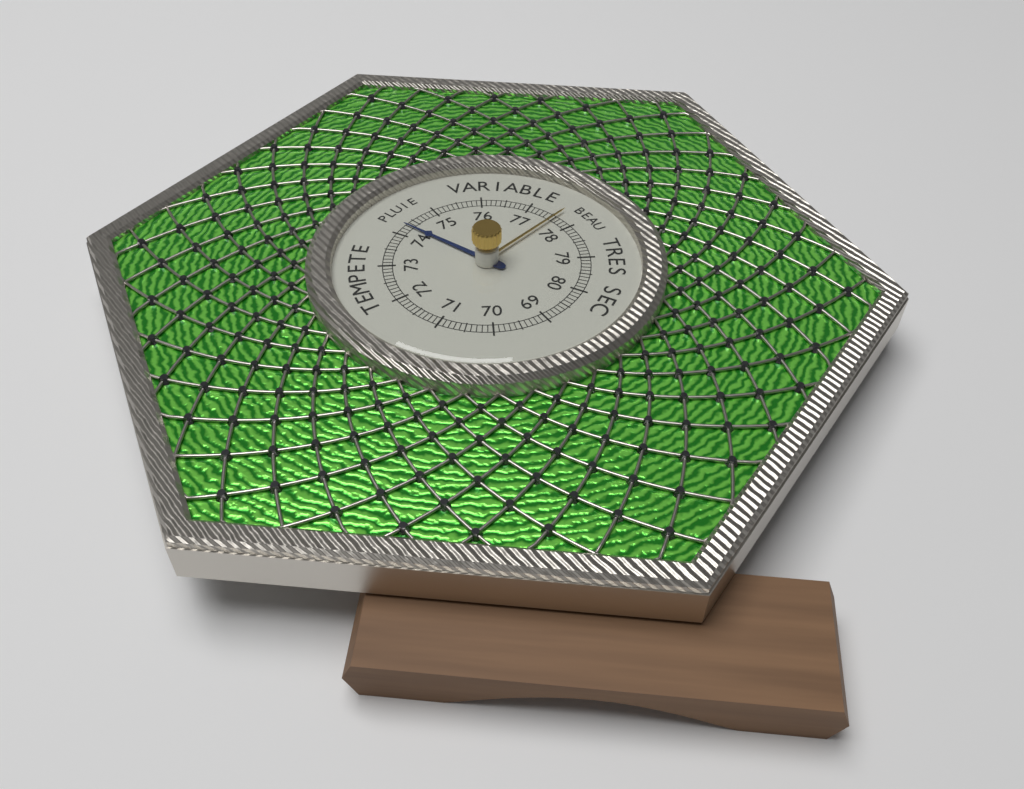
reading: 74.3 (no unit)
